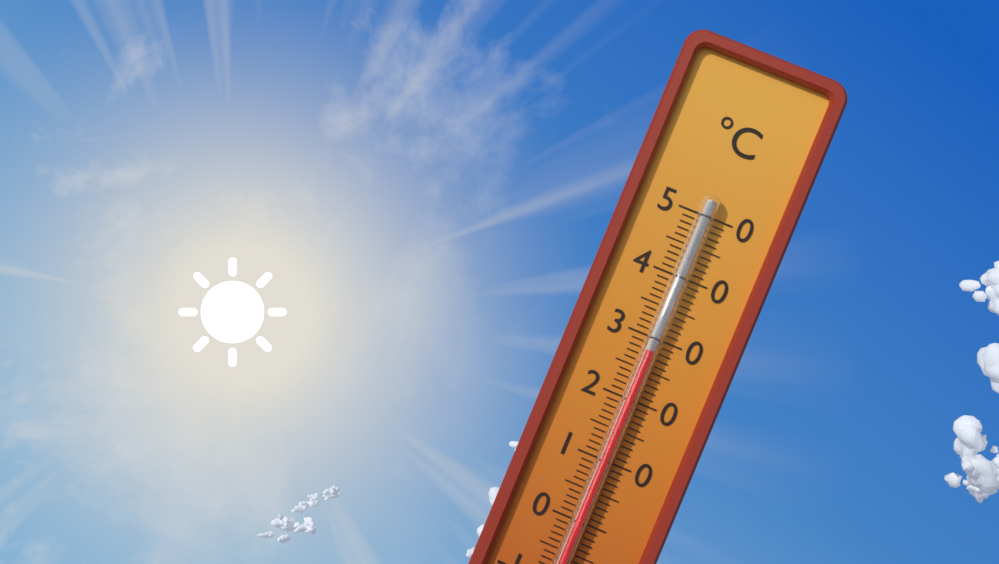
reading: 28 °C
